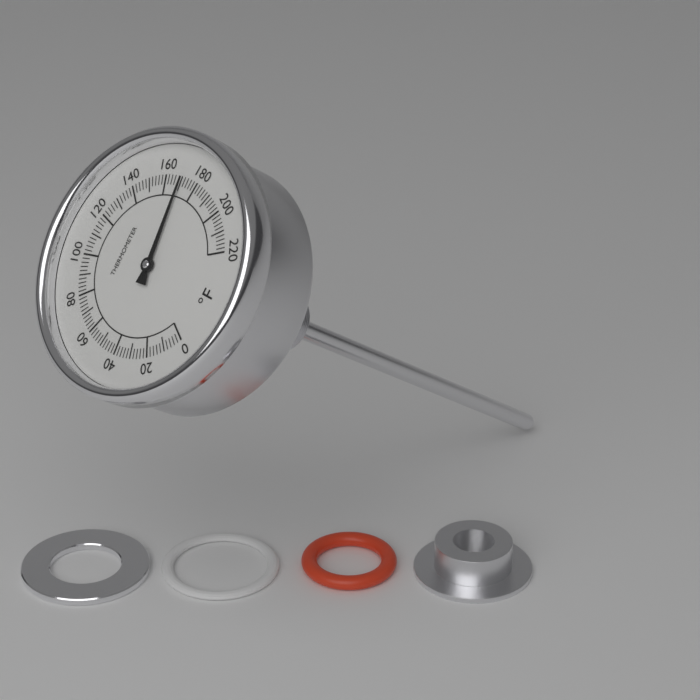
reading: 170 °F
